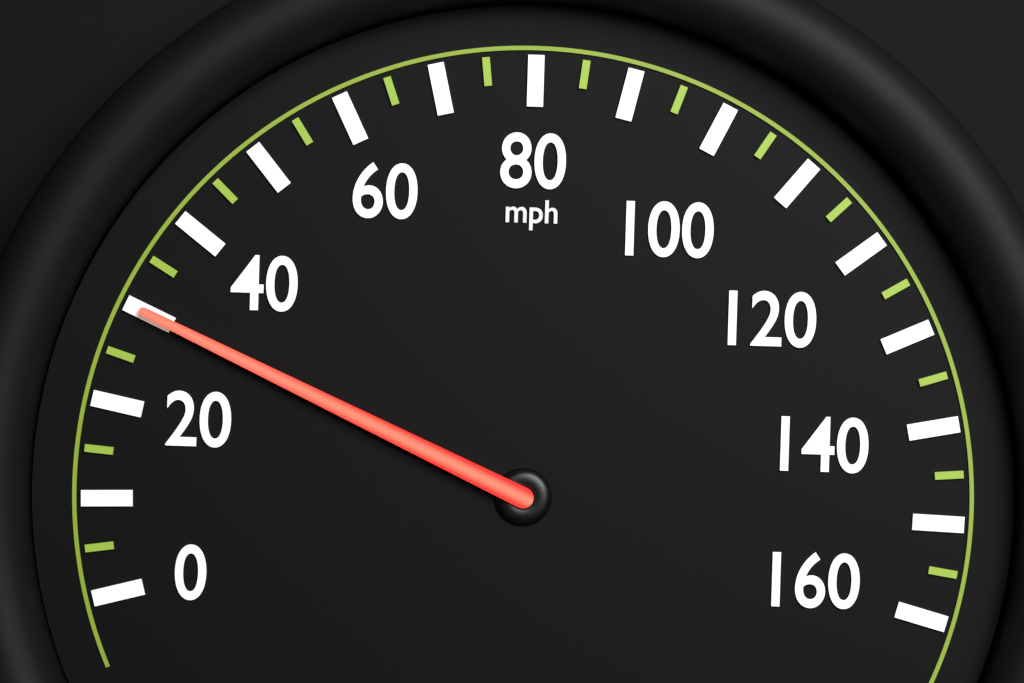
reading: 30 mph
